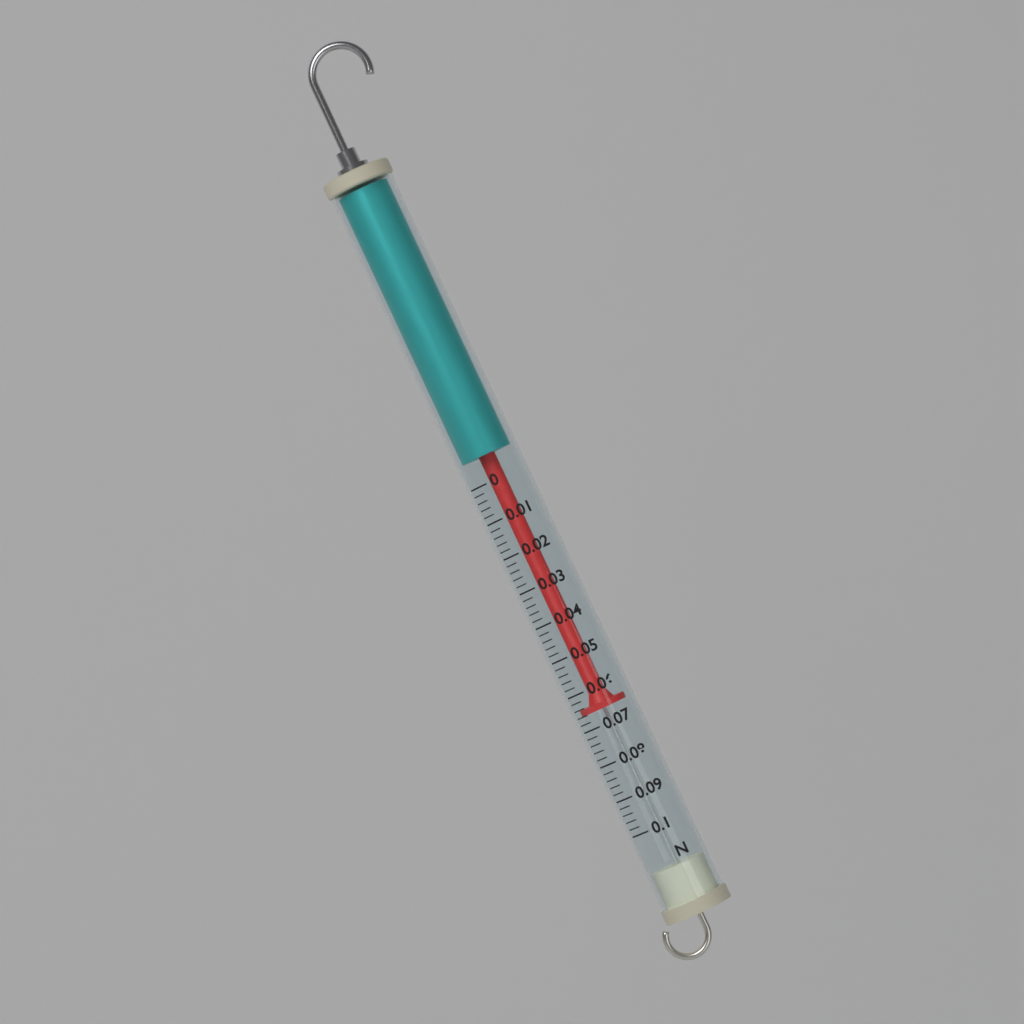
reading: 0.066 N
